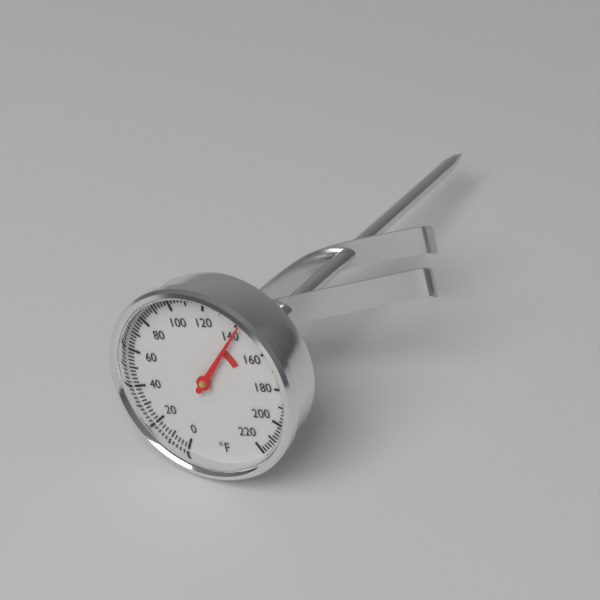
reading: 142 °F
